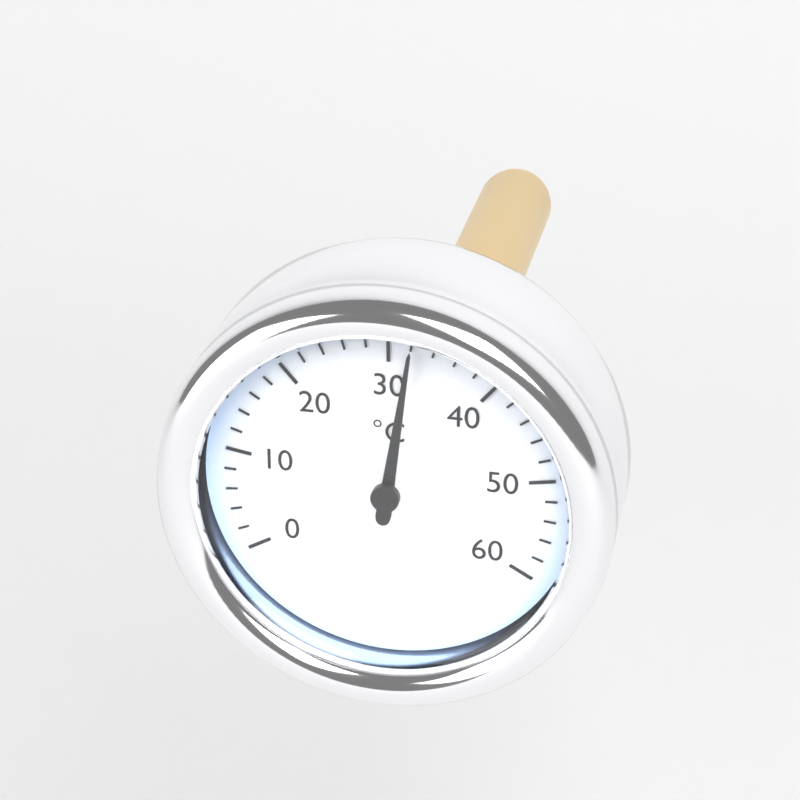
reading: 32 °C
